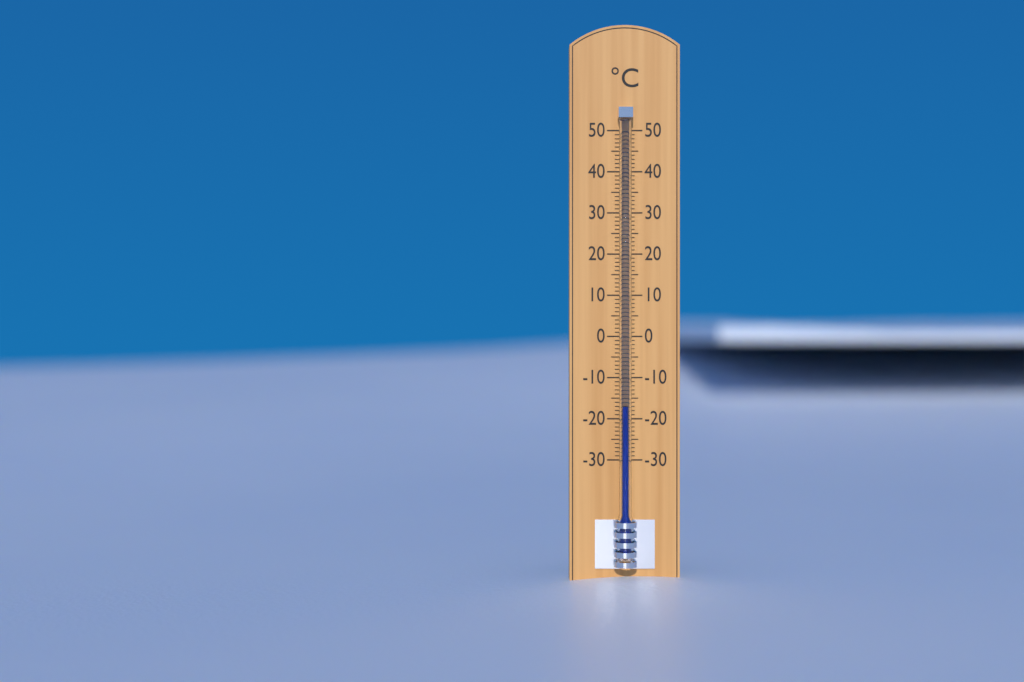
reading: -17 °C
